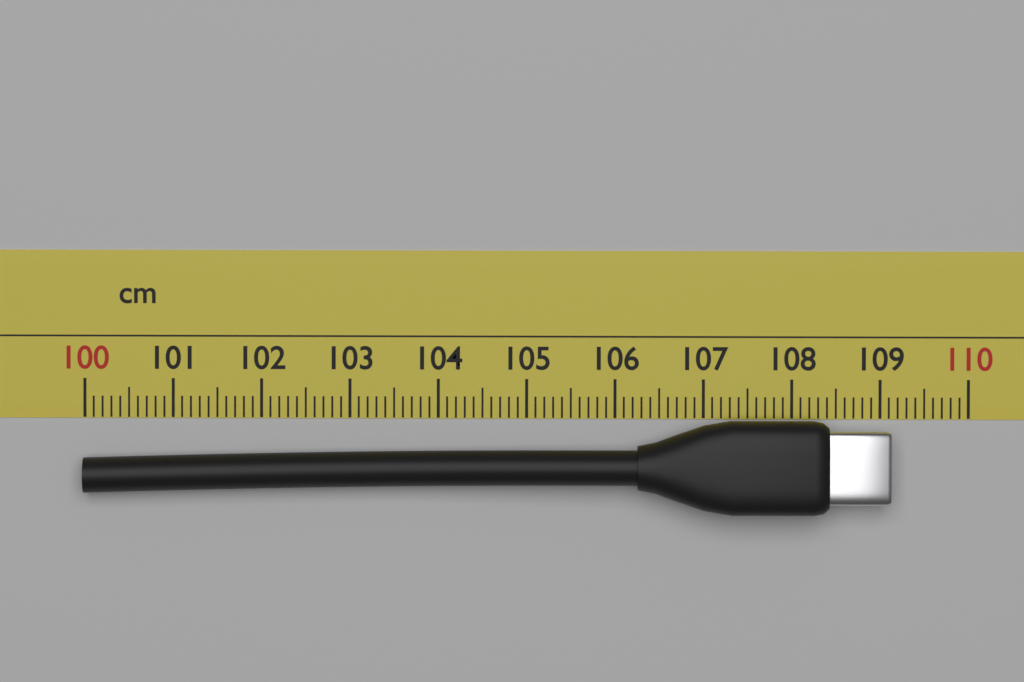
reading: 109.1 cm
